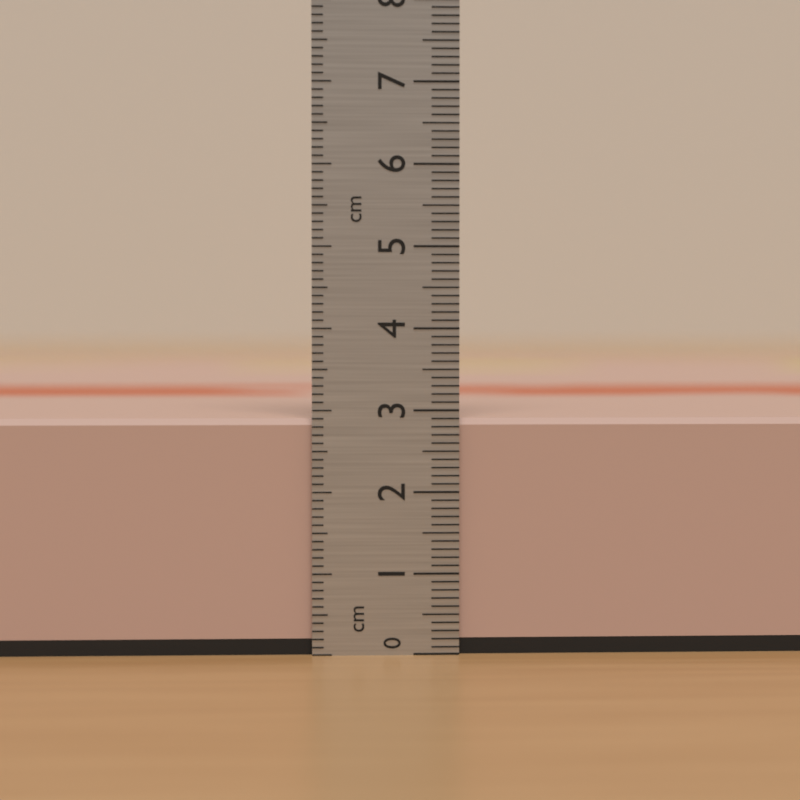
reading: 2.9 cm
